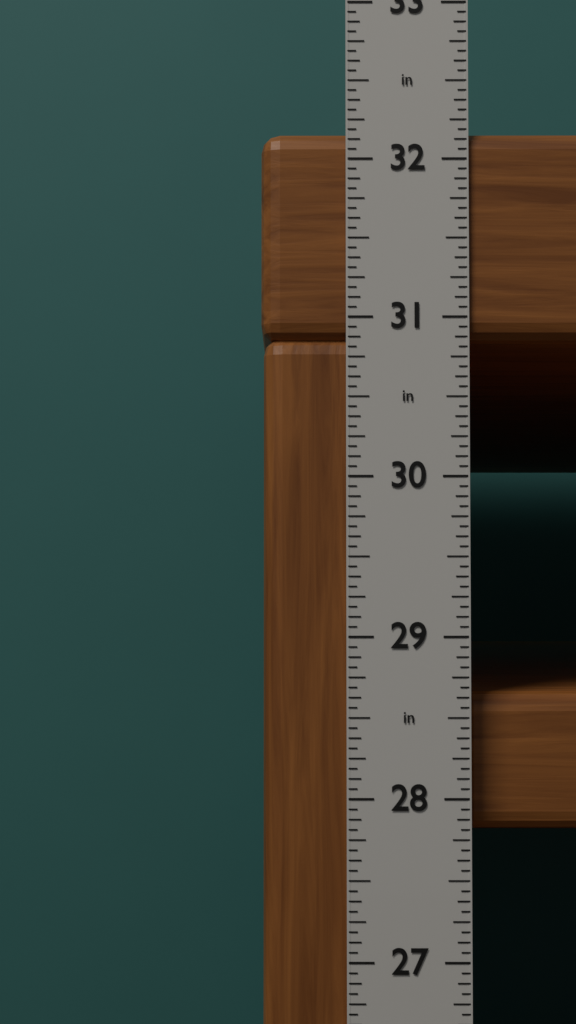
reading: 32.1875 in
